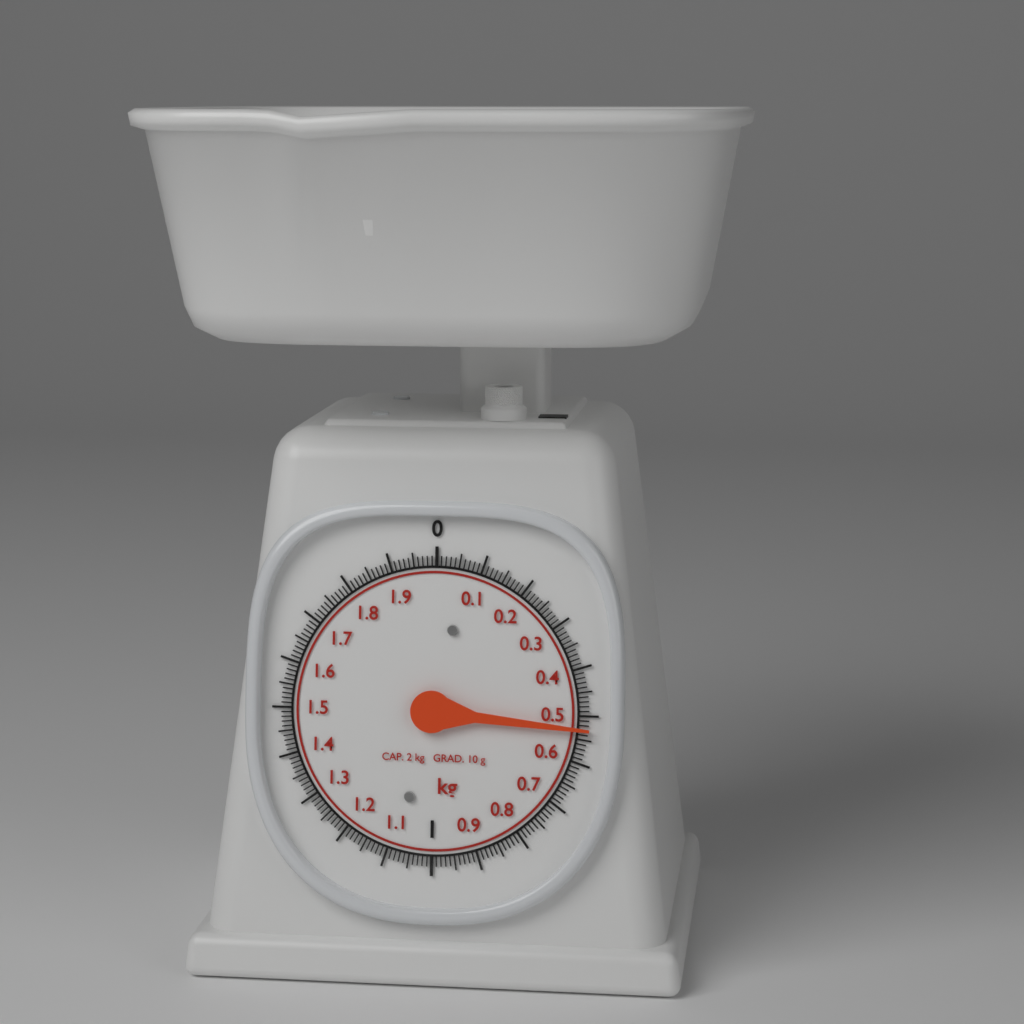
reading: 0.53 kg
